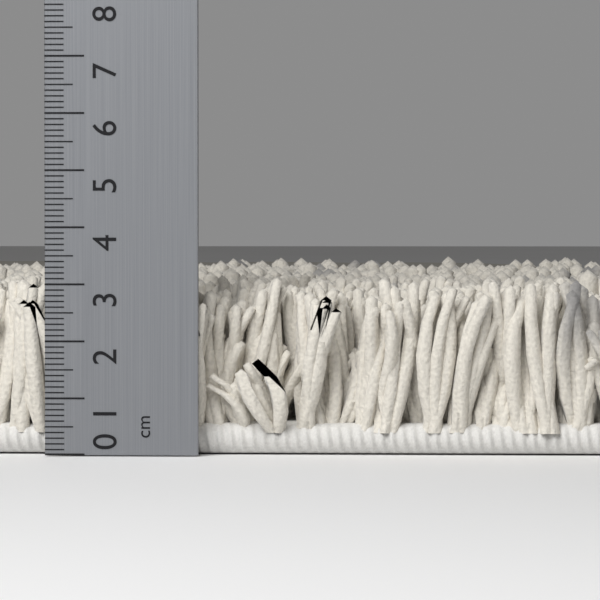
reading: 3.2 cm
